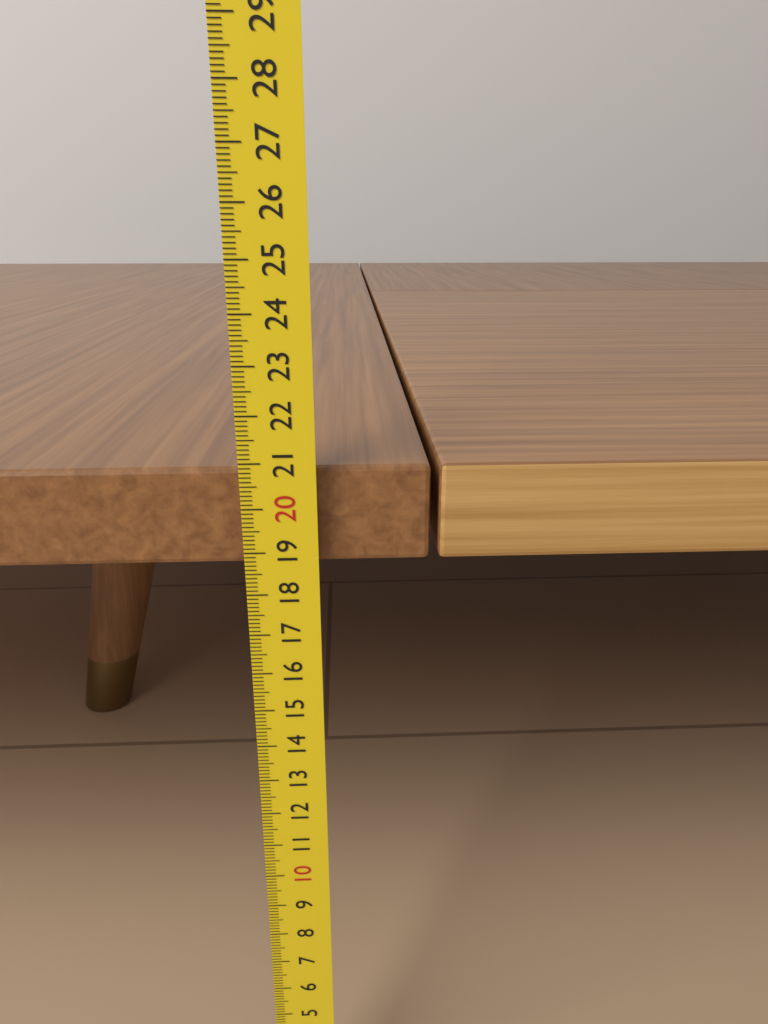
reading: 20.8 cm
